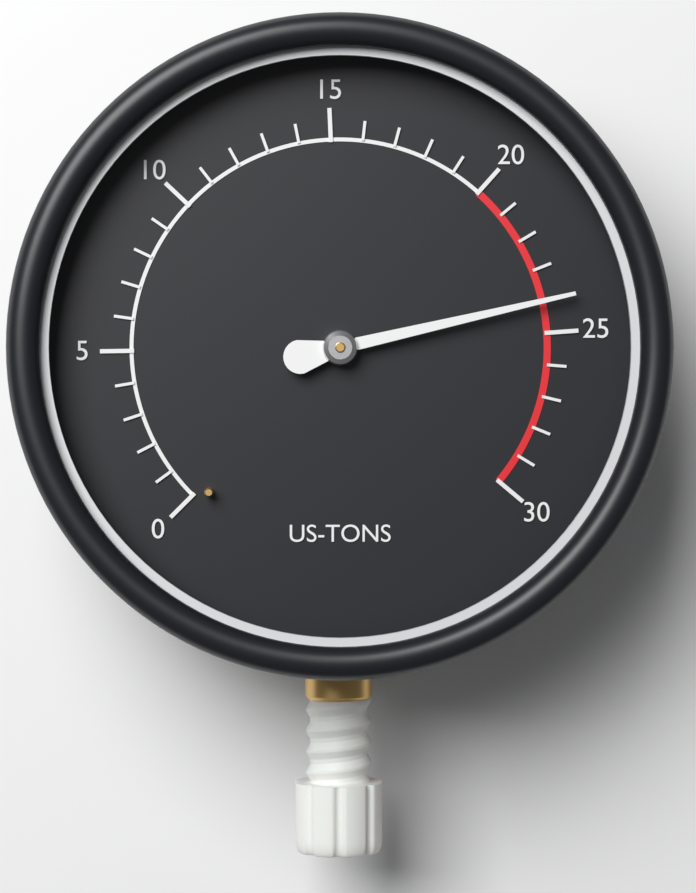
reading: 24 US-TONS
